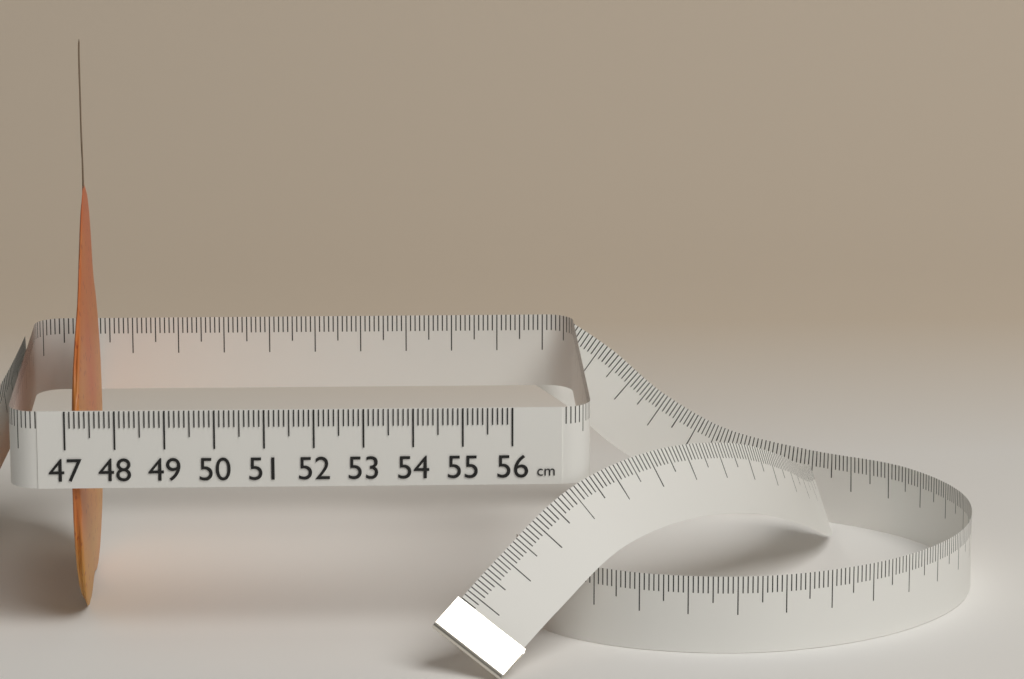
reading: 47.4 cm
